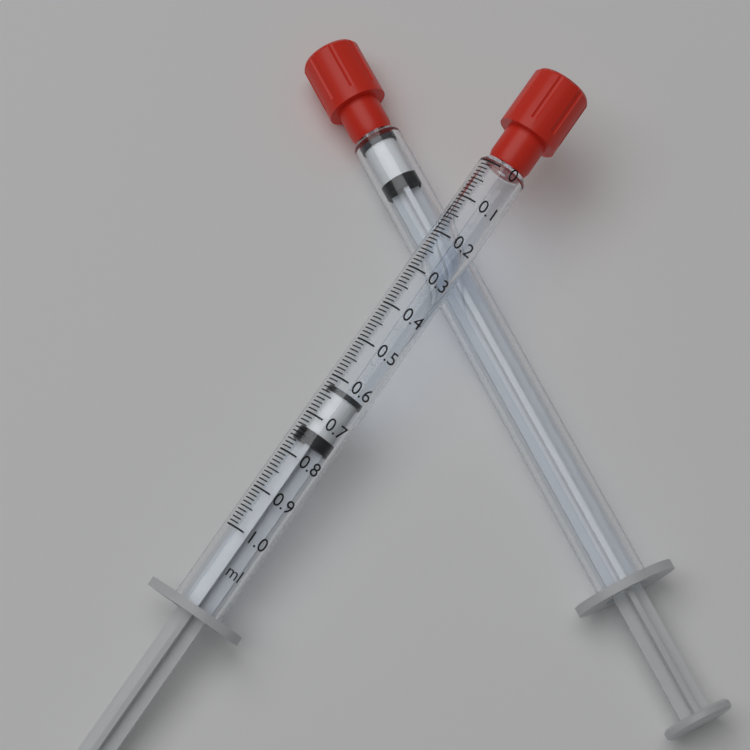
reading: 0.62 ml
